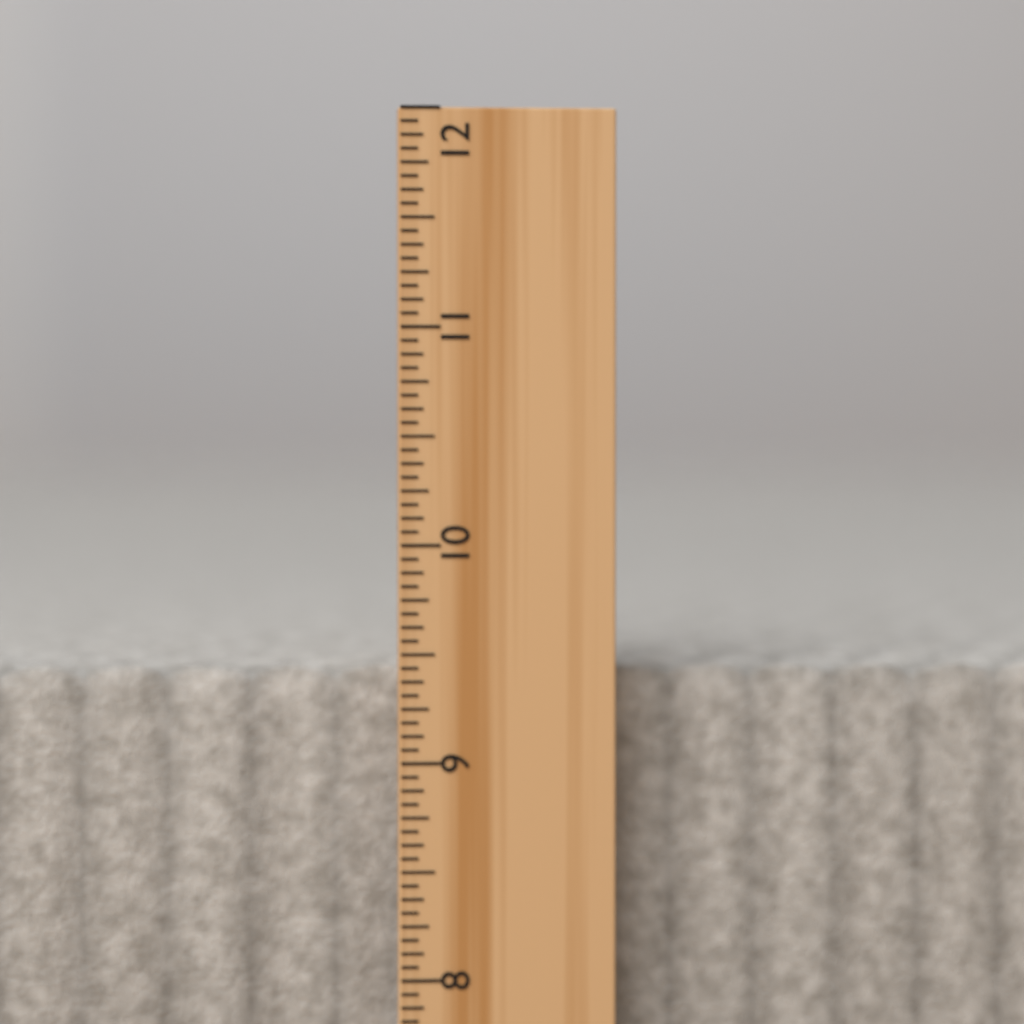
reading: 9.4375 inch
